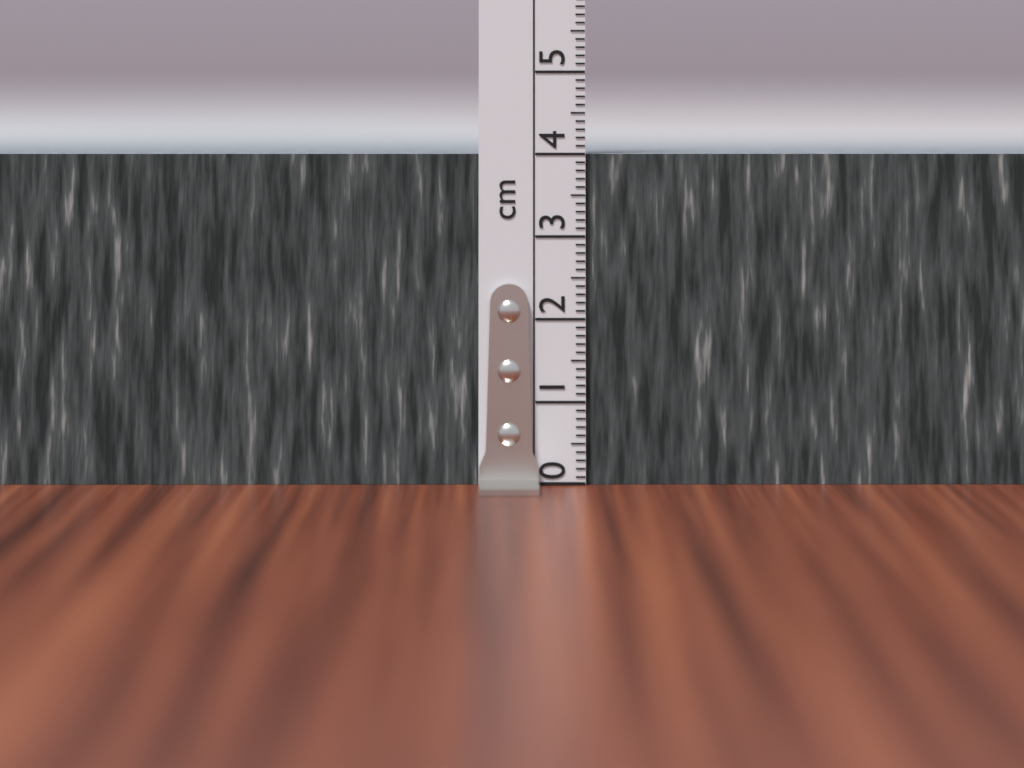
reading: 4.0 cm
